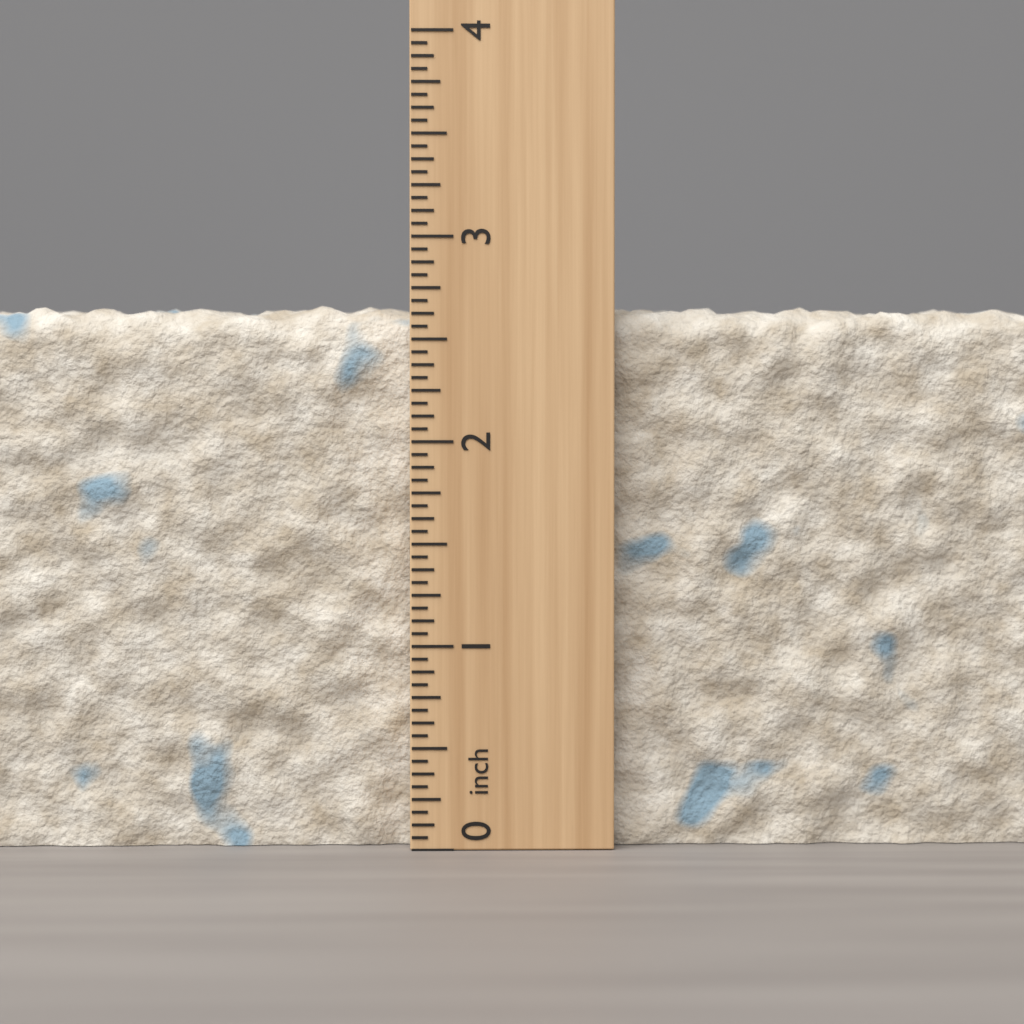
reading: 2.6875 inch
